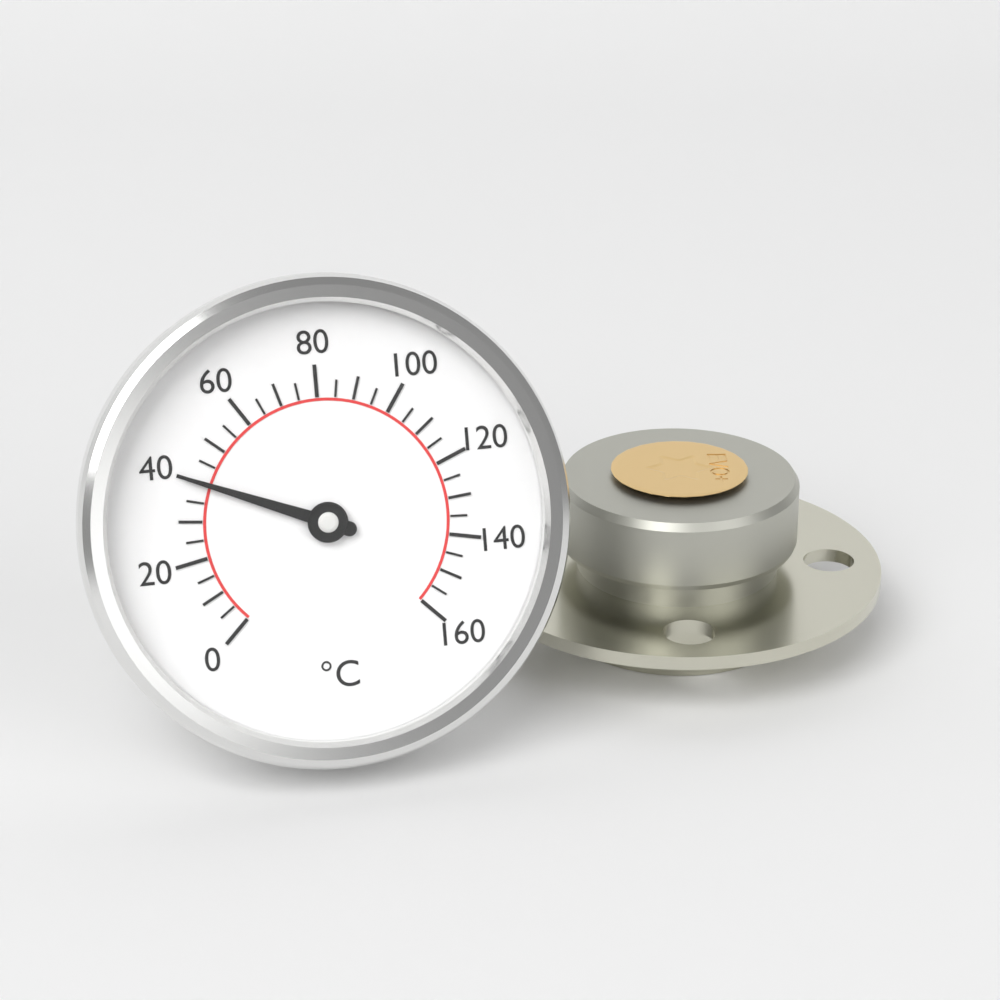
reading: 40 °C
